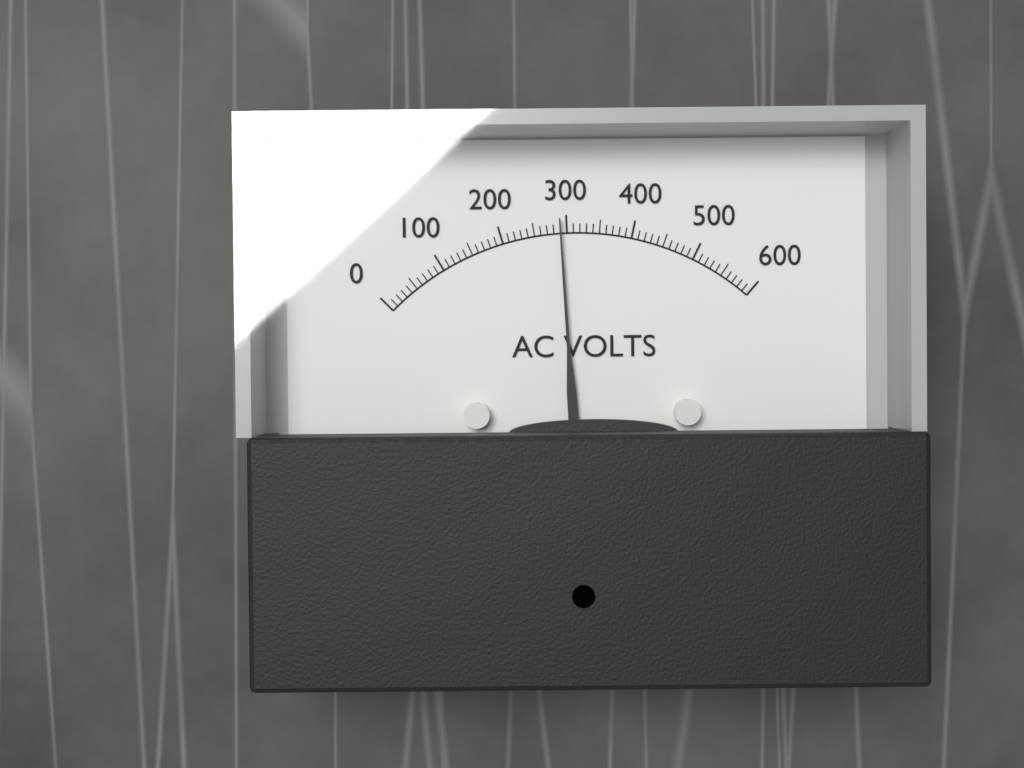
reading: 290 V
